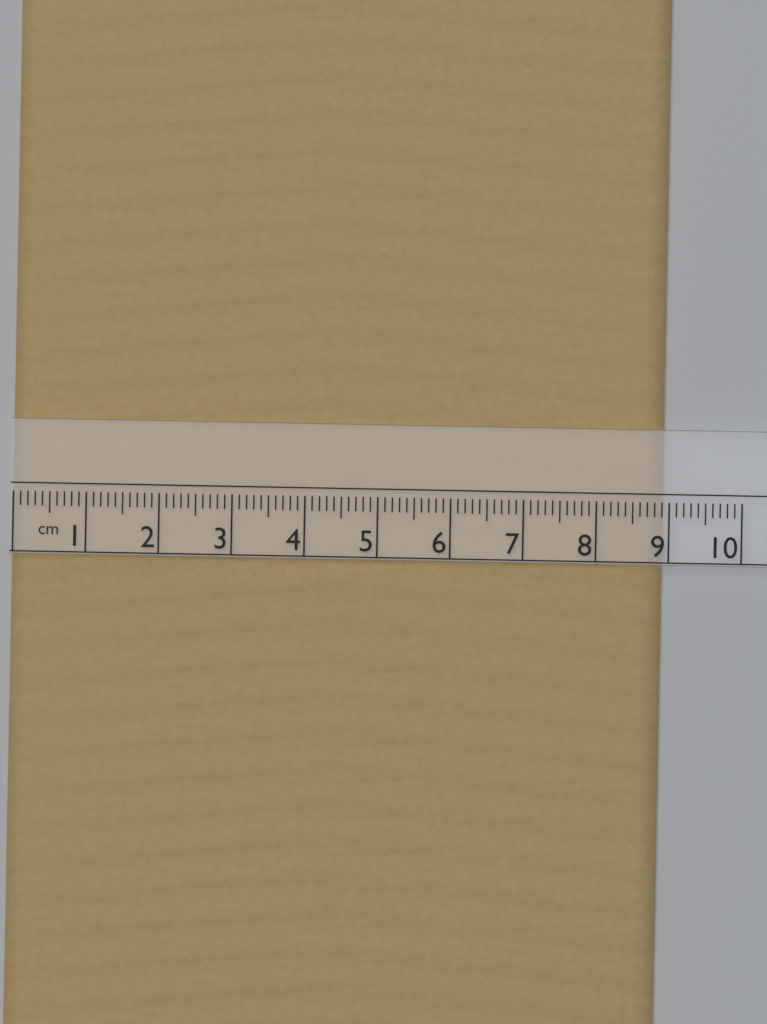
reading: 8.9 cm
